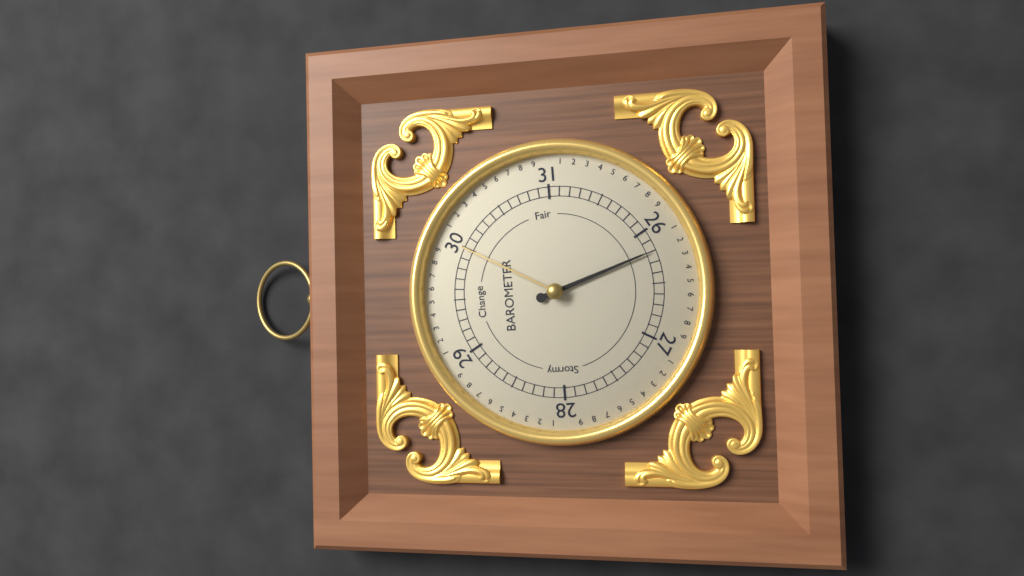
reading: 26.2 (no unit)
